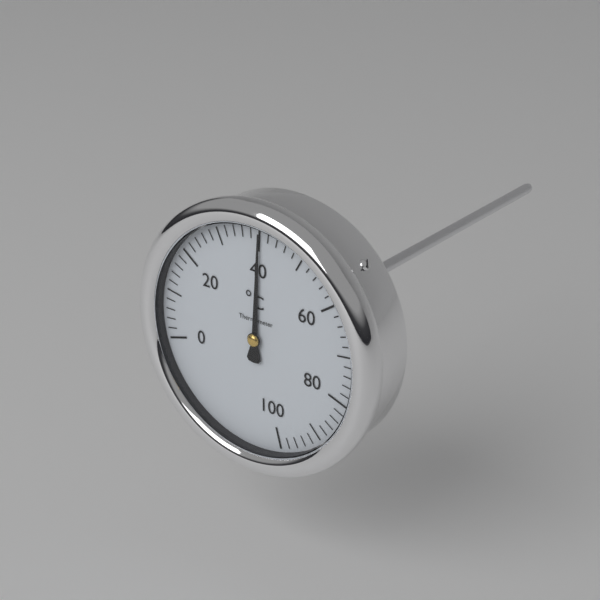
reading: 40 °C
